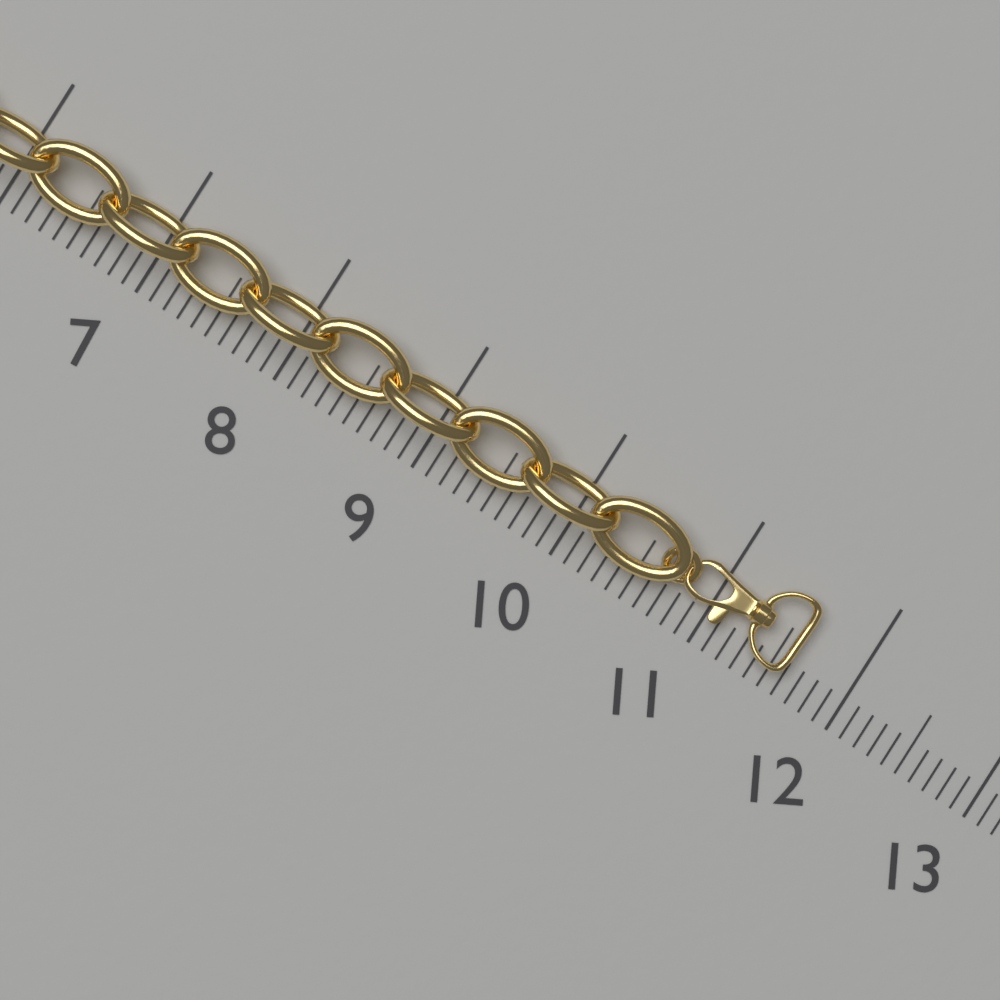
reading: 11.6 (no unit)
